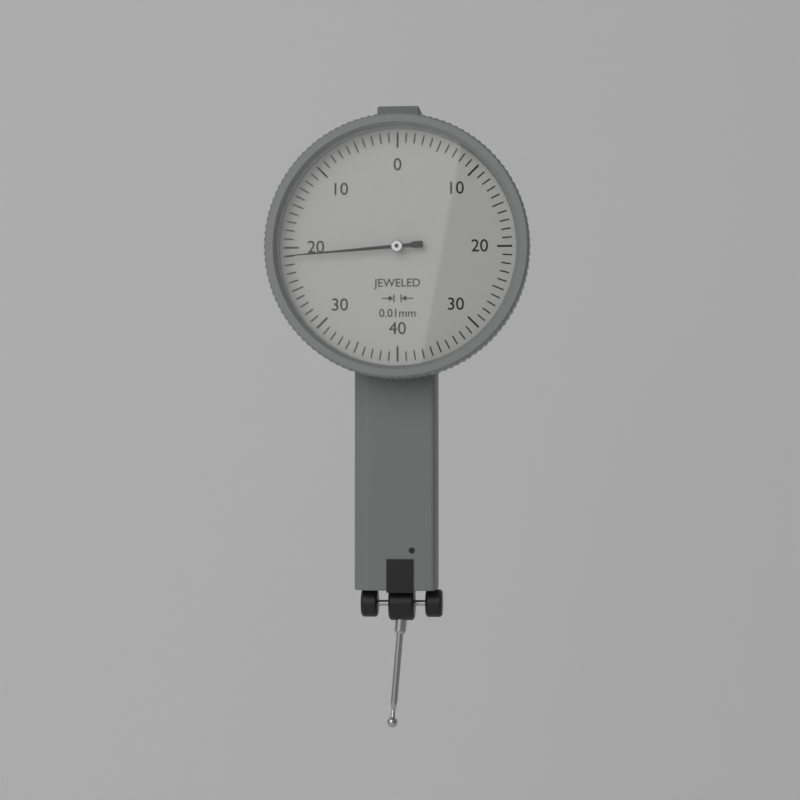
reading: 0.21 mm
